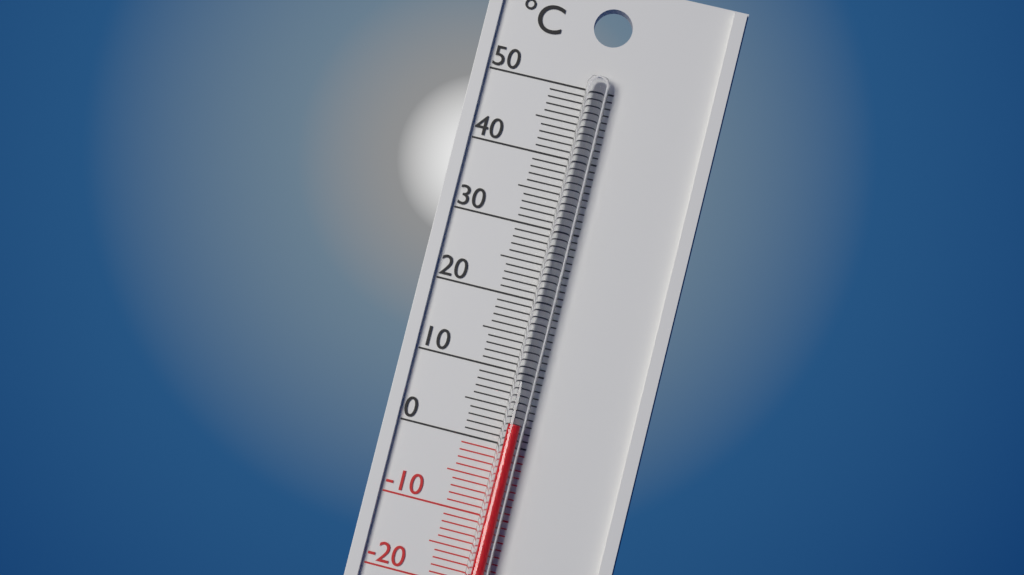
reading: 3 °C
